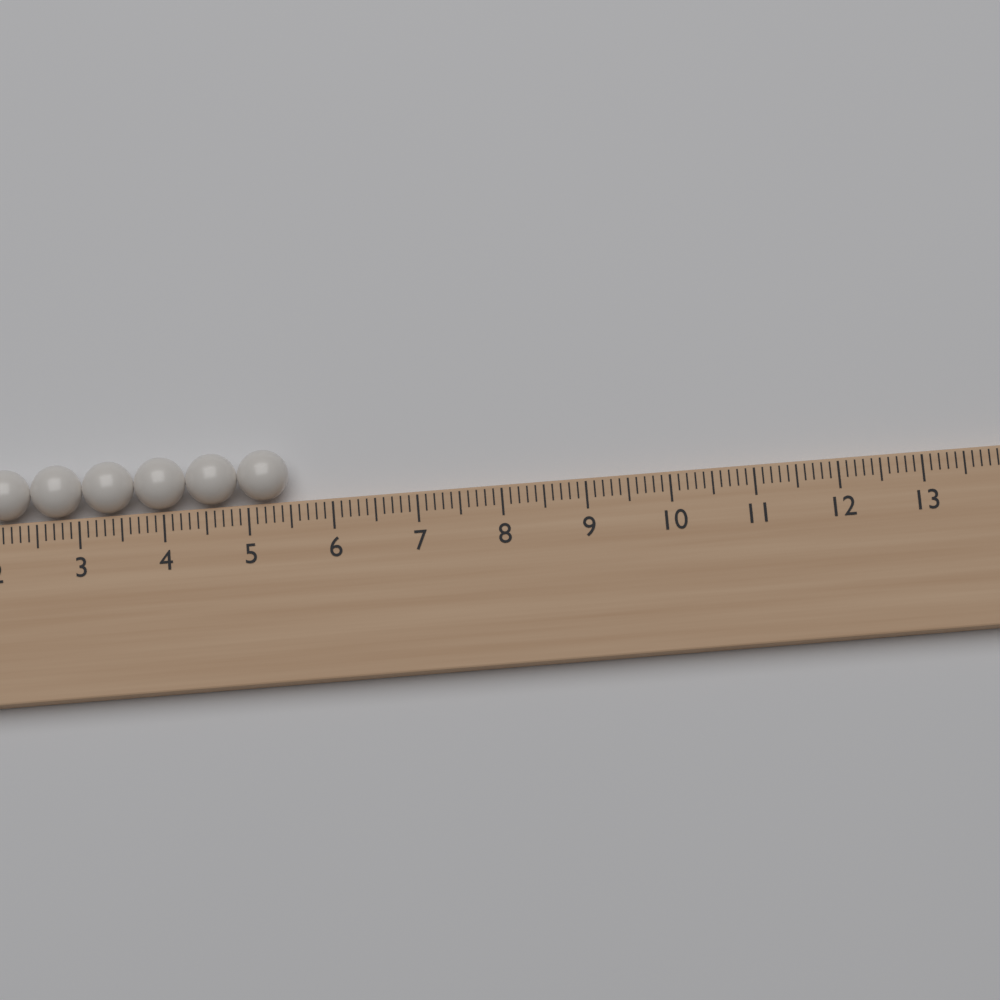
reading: 5.5 (no unit)
